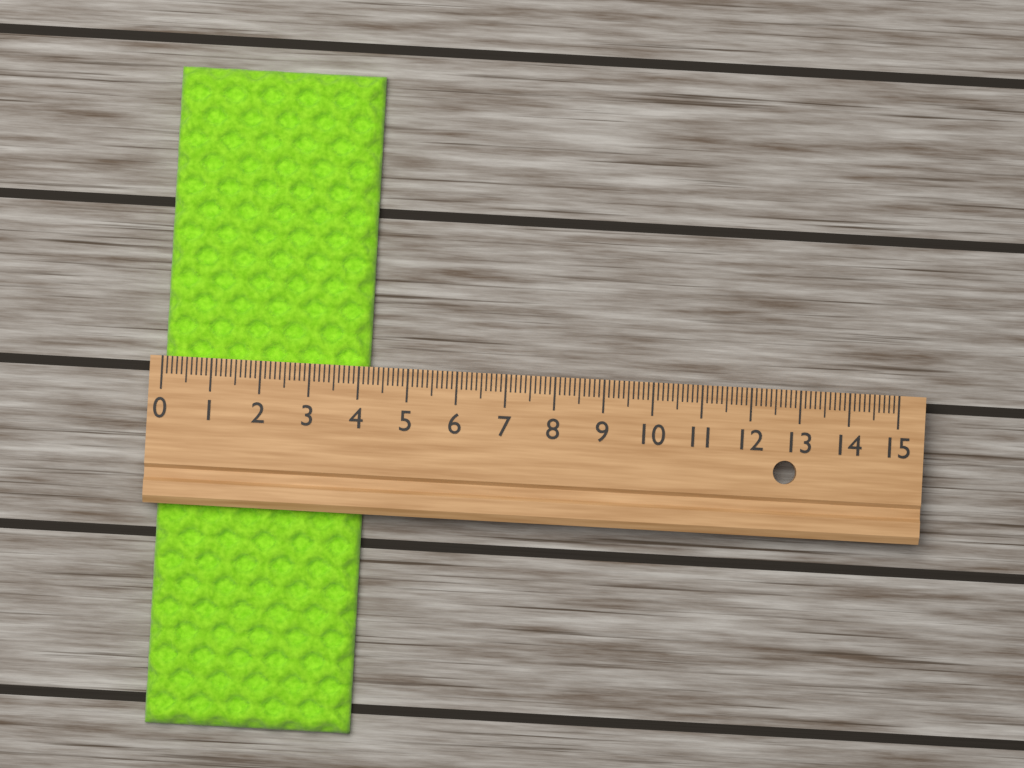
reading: 4.2 (no unit)
